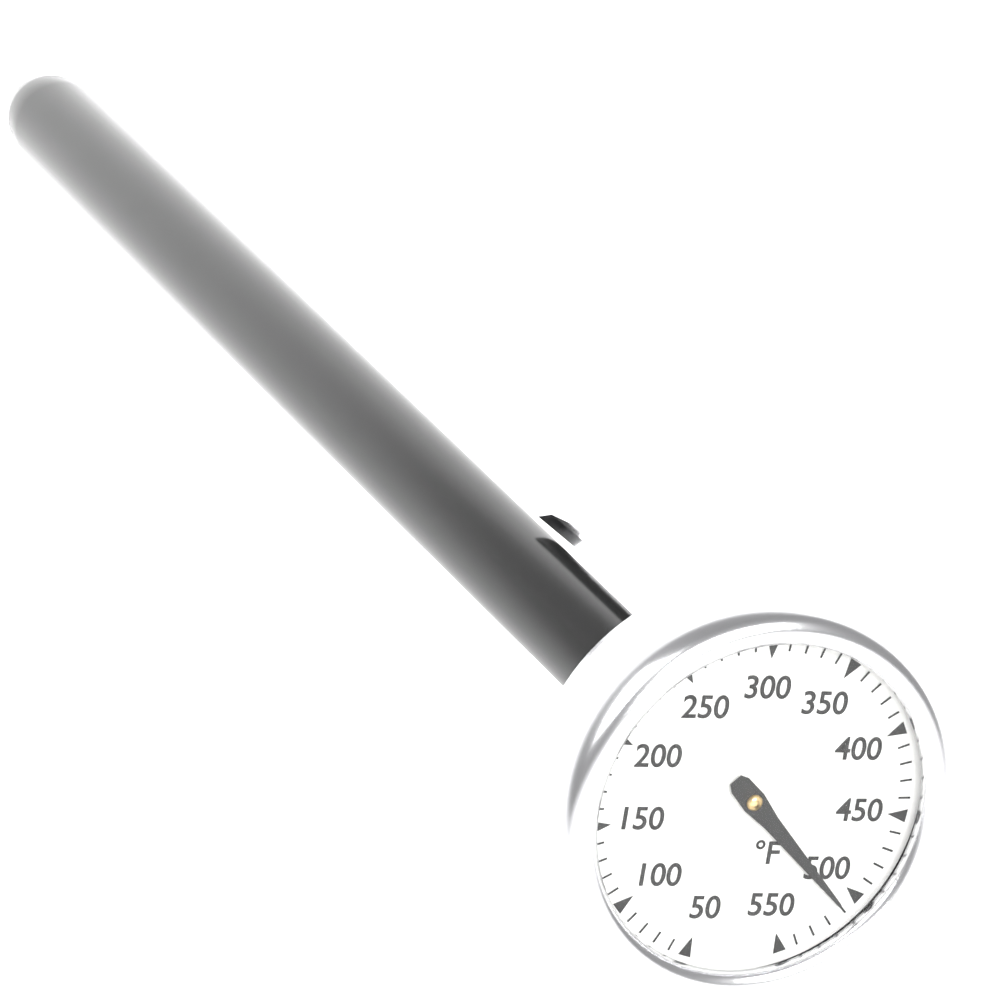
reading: 510 °F
